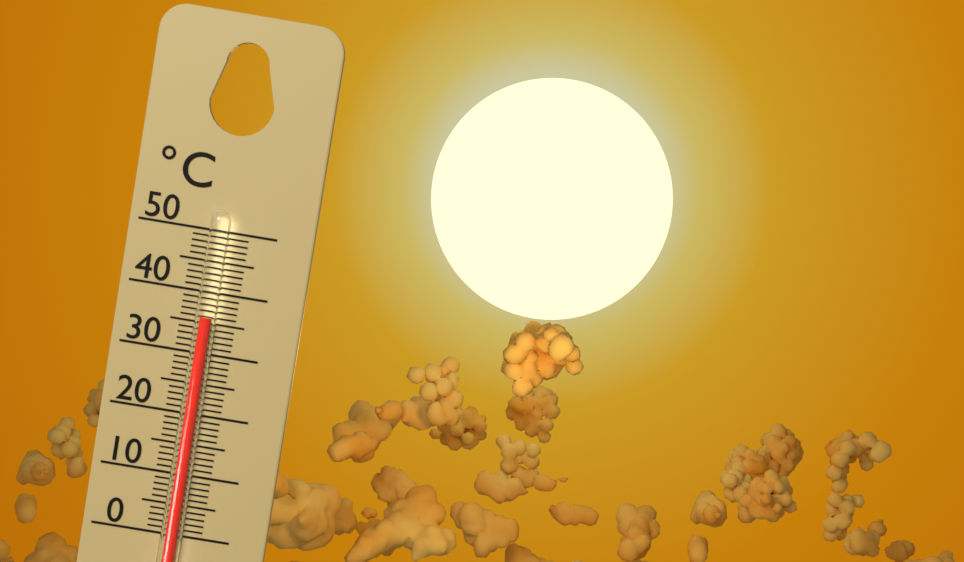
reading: 36 °C
